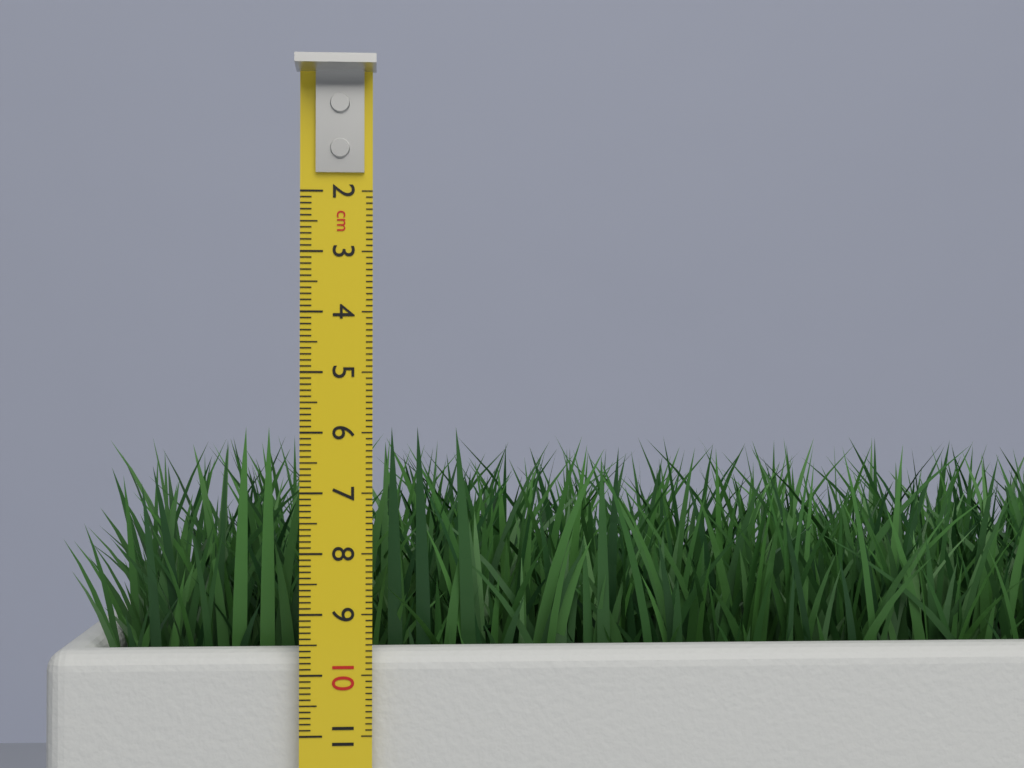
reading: 5.9 cm
